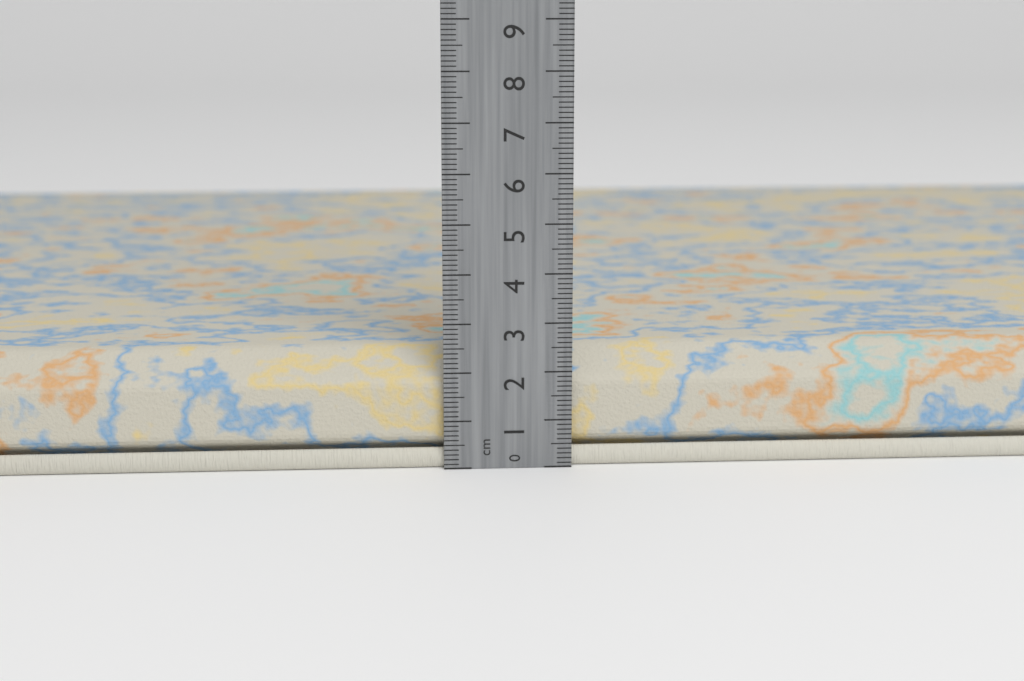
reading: 2.4 cm
